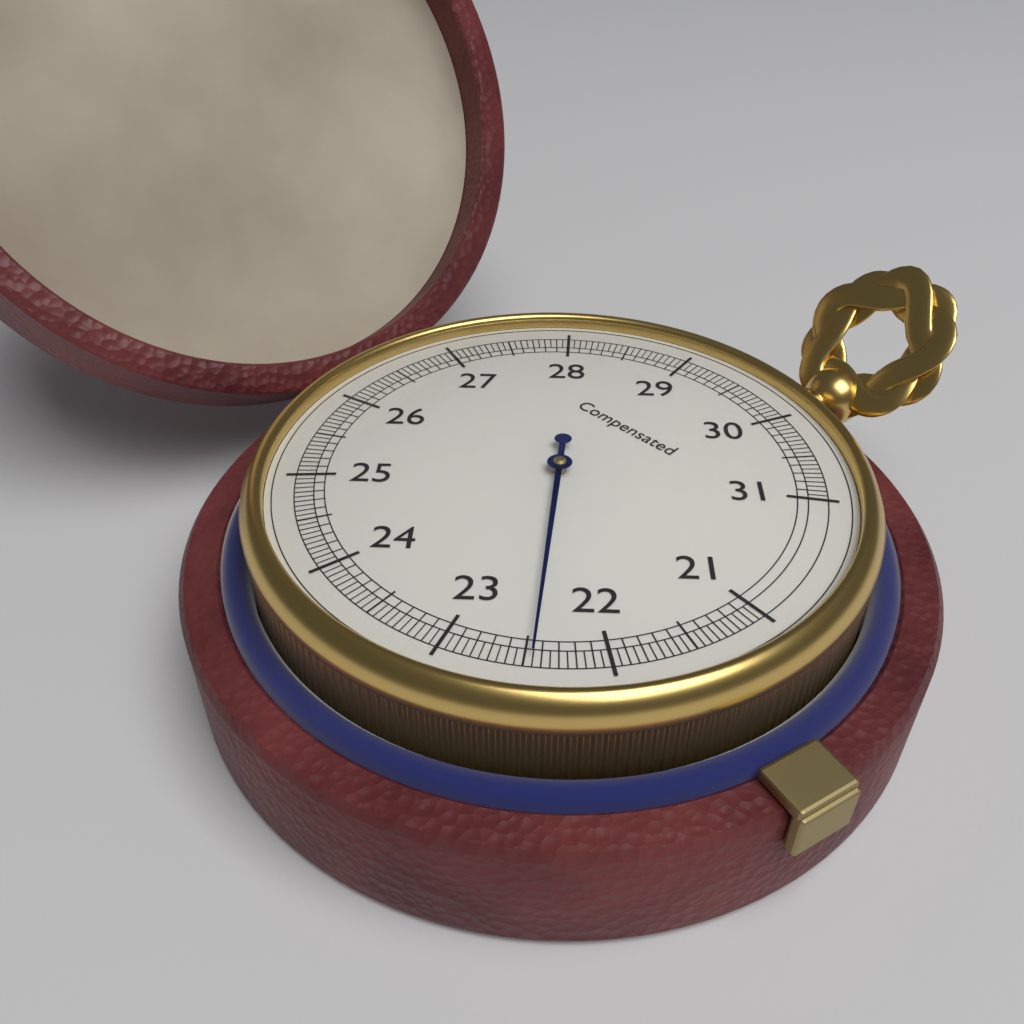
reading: 22.45 (no unit)
